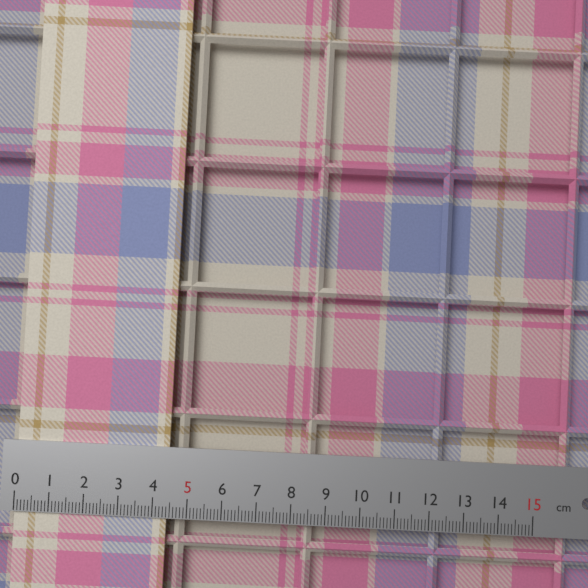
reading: 4.4 cm
